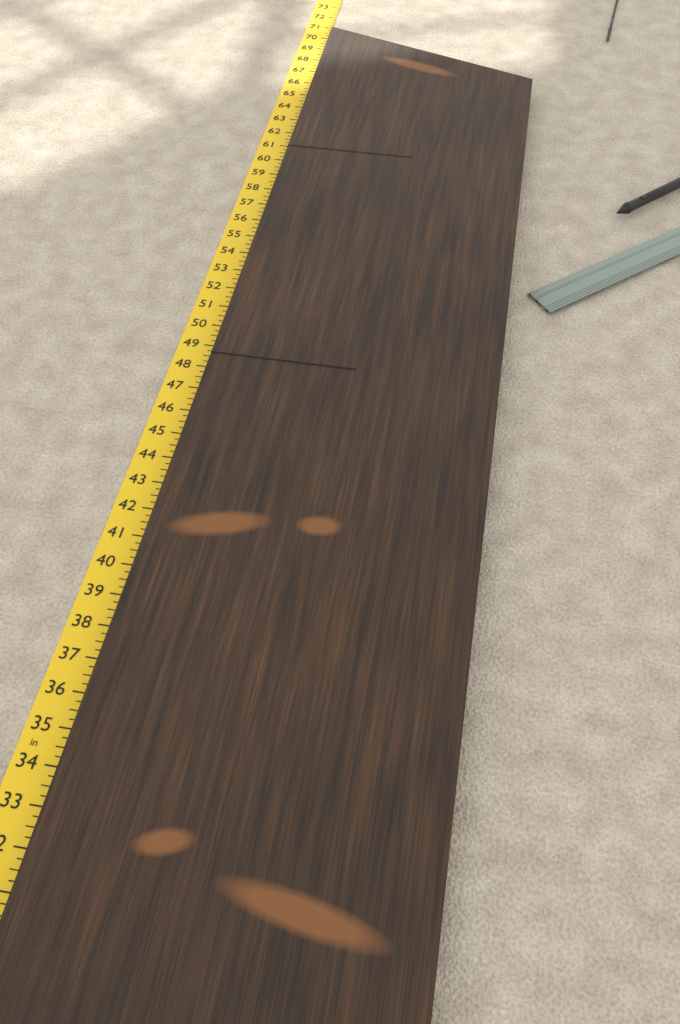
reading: 69.75 in
